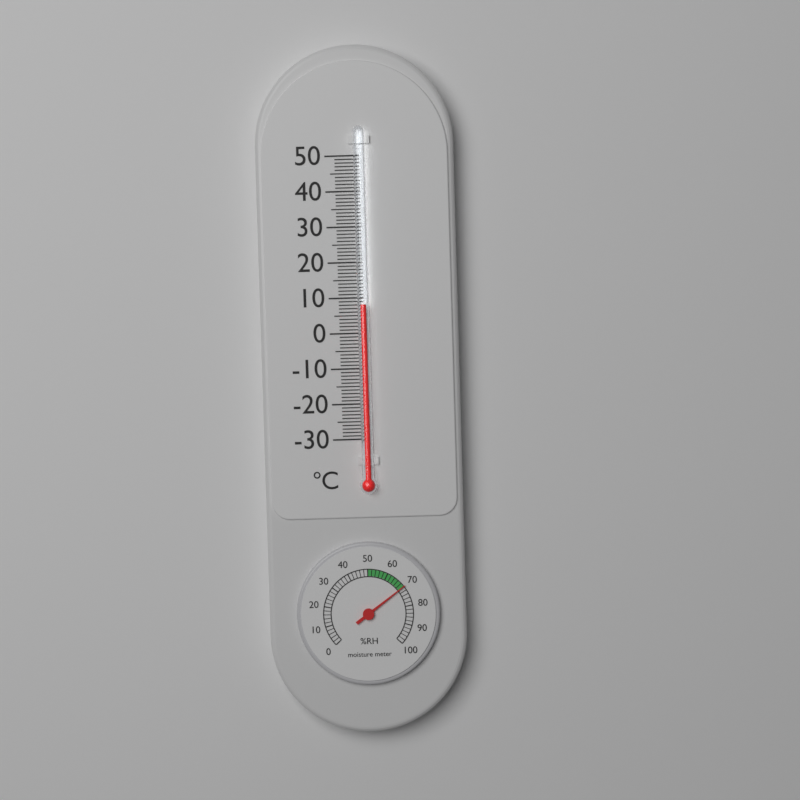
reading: 8 °C
